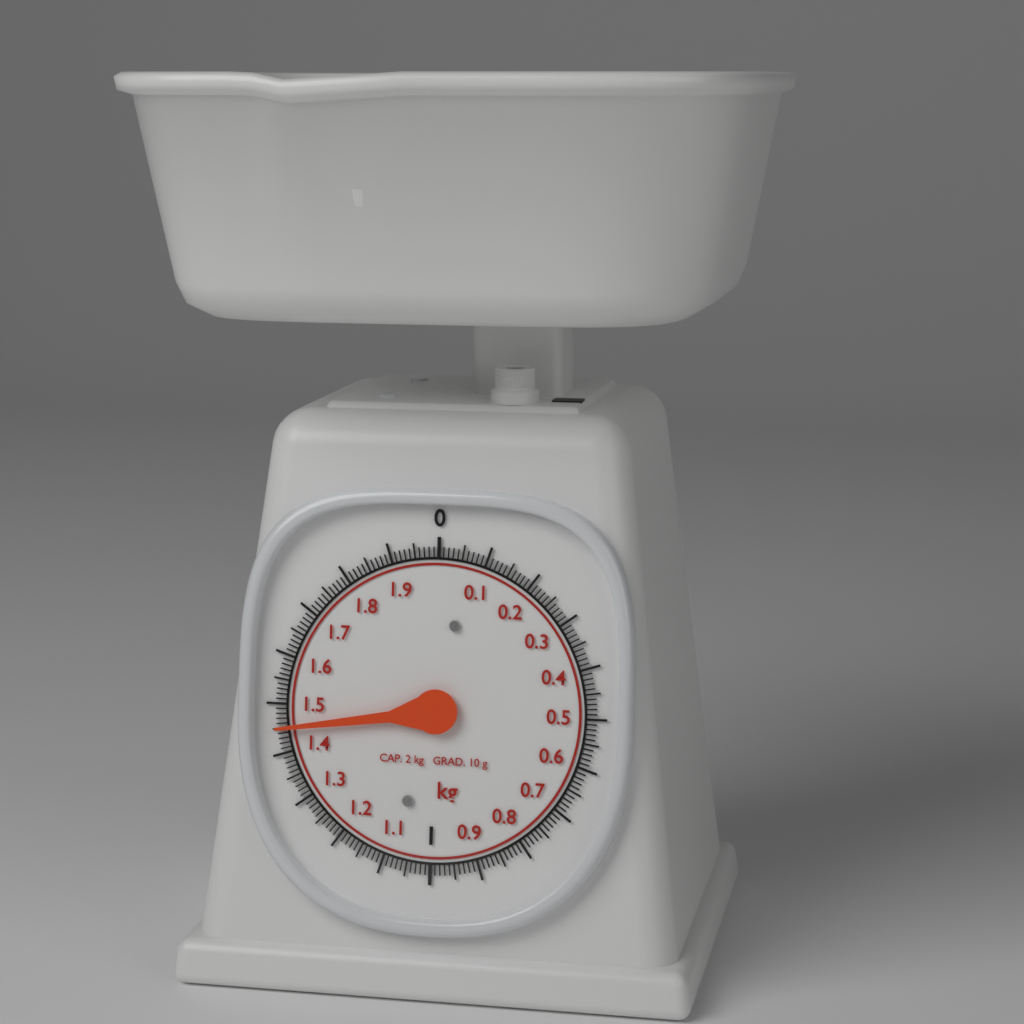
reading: 1.45 kg
